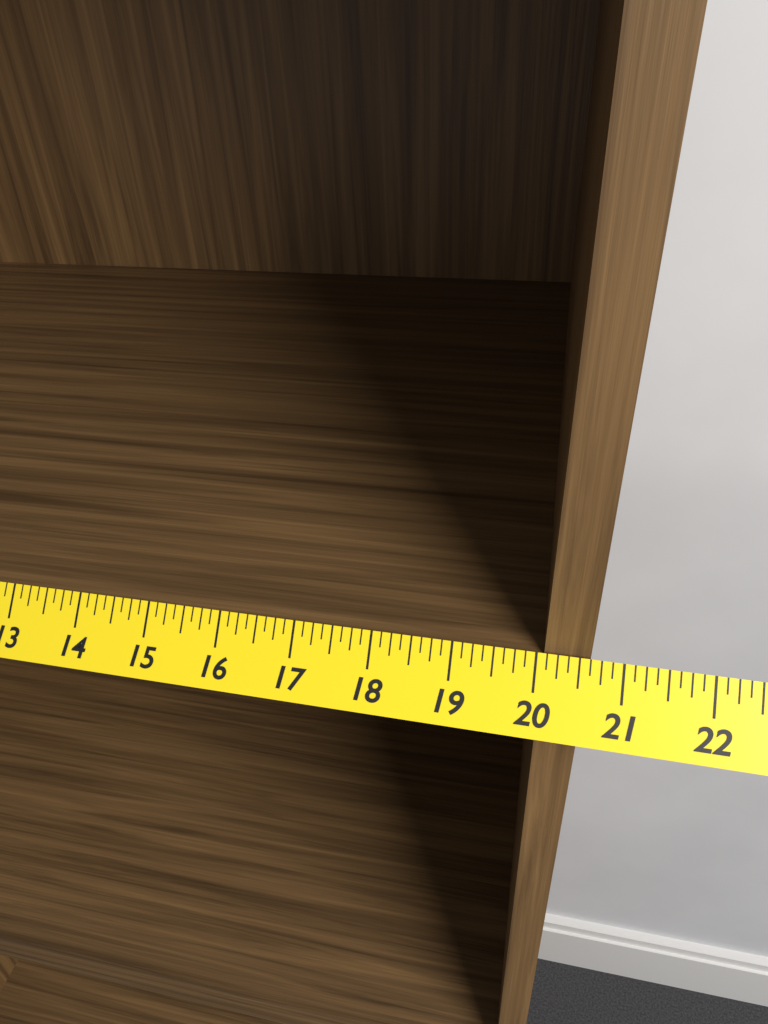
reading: 20.625 in
